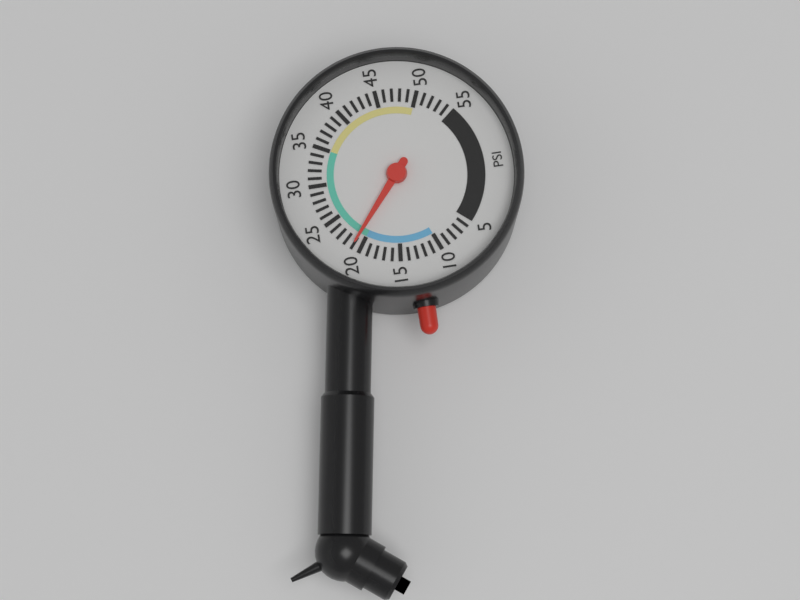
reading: 21 psi
